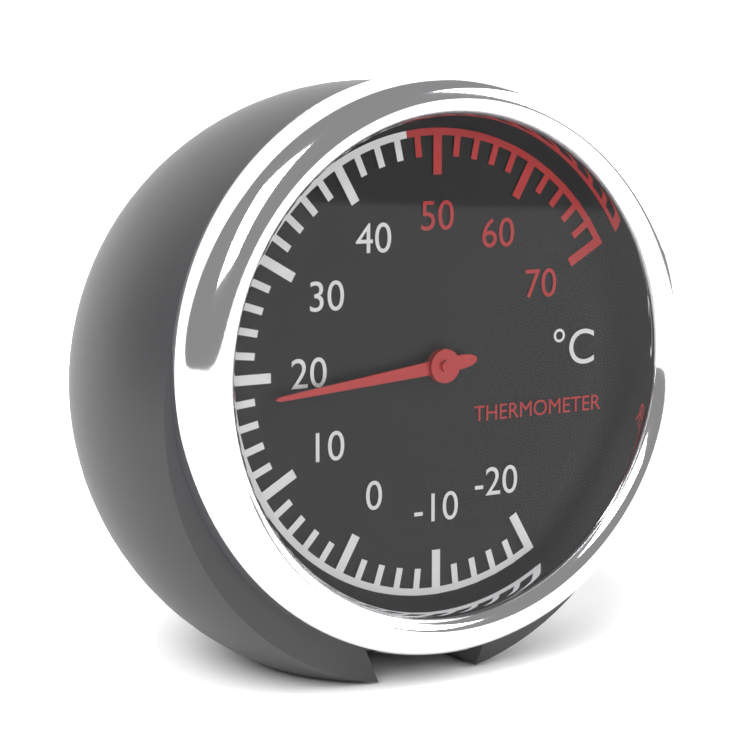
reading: 18 °C
